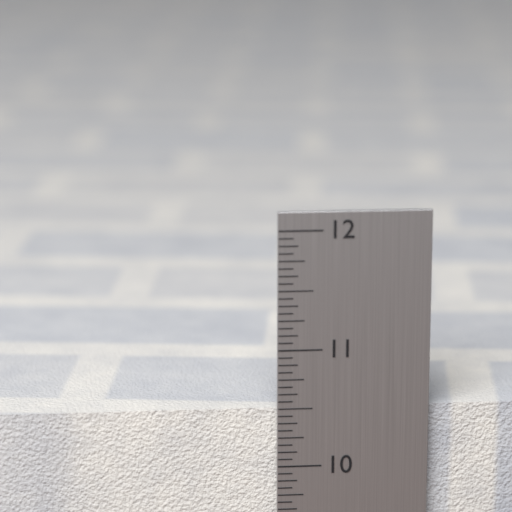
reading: 10.5000 in
